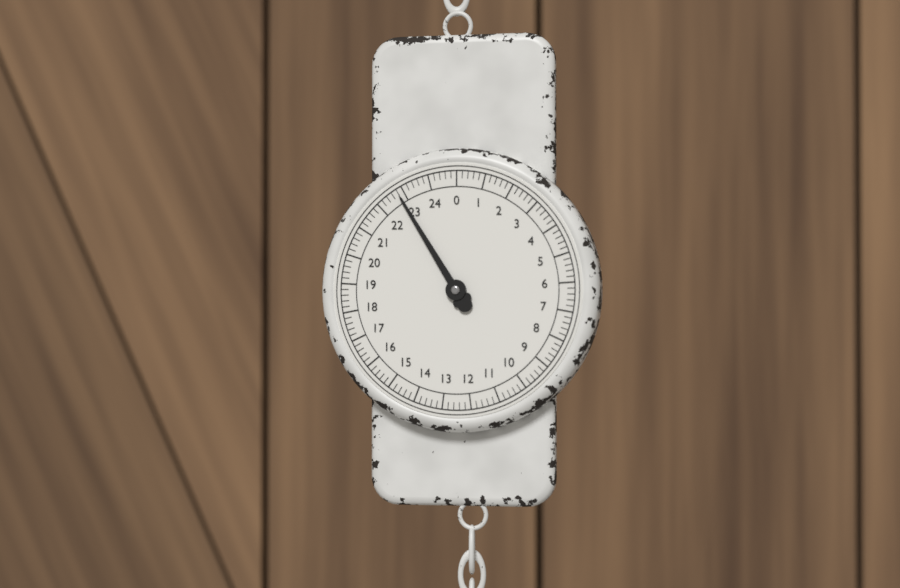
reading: 22.8 (no unit)
